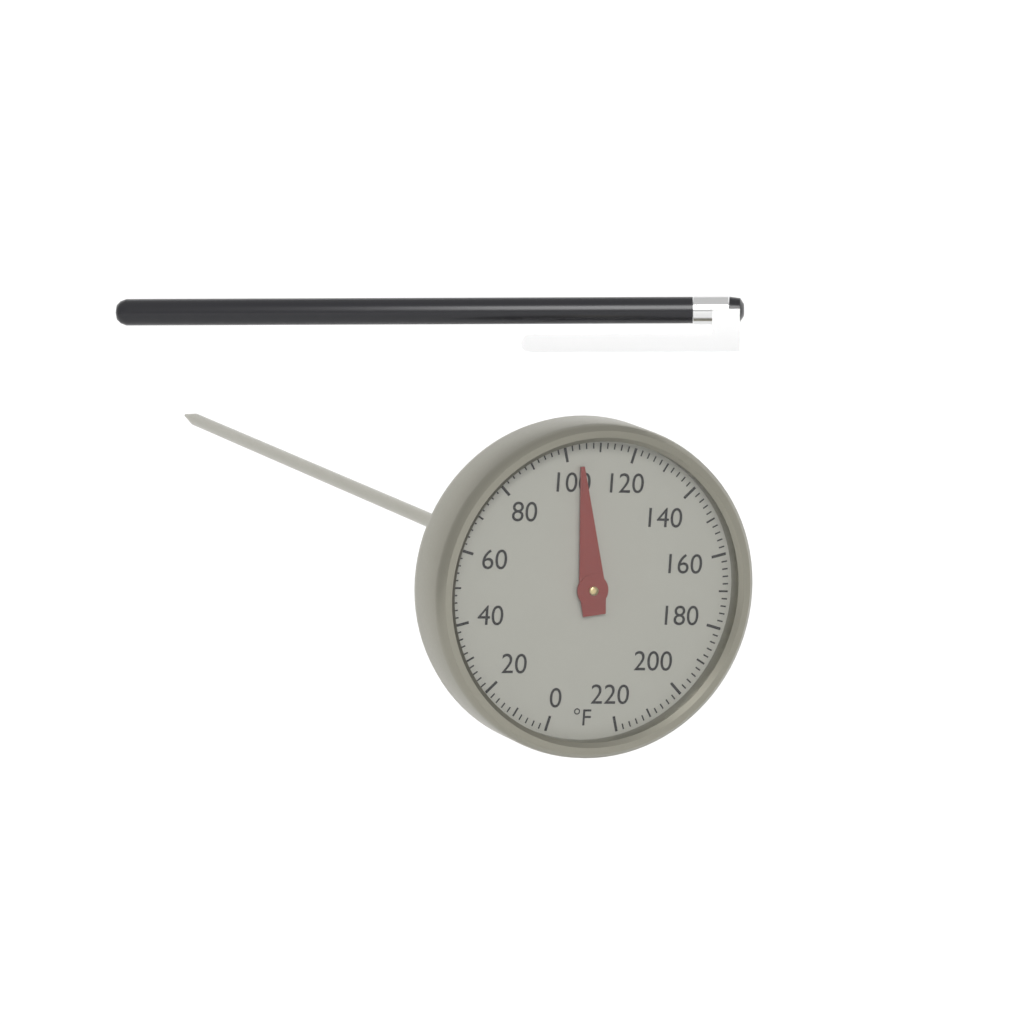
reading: 104 °F
